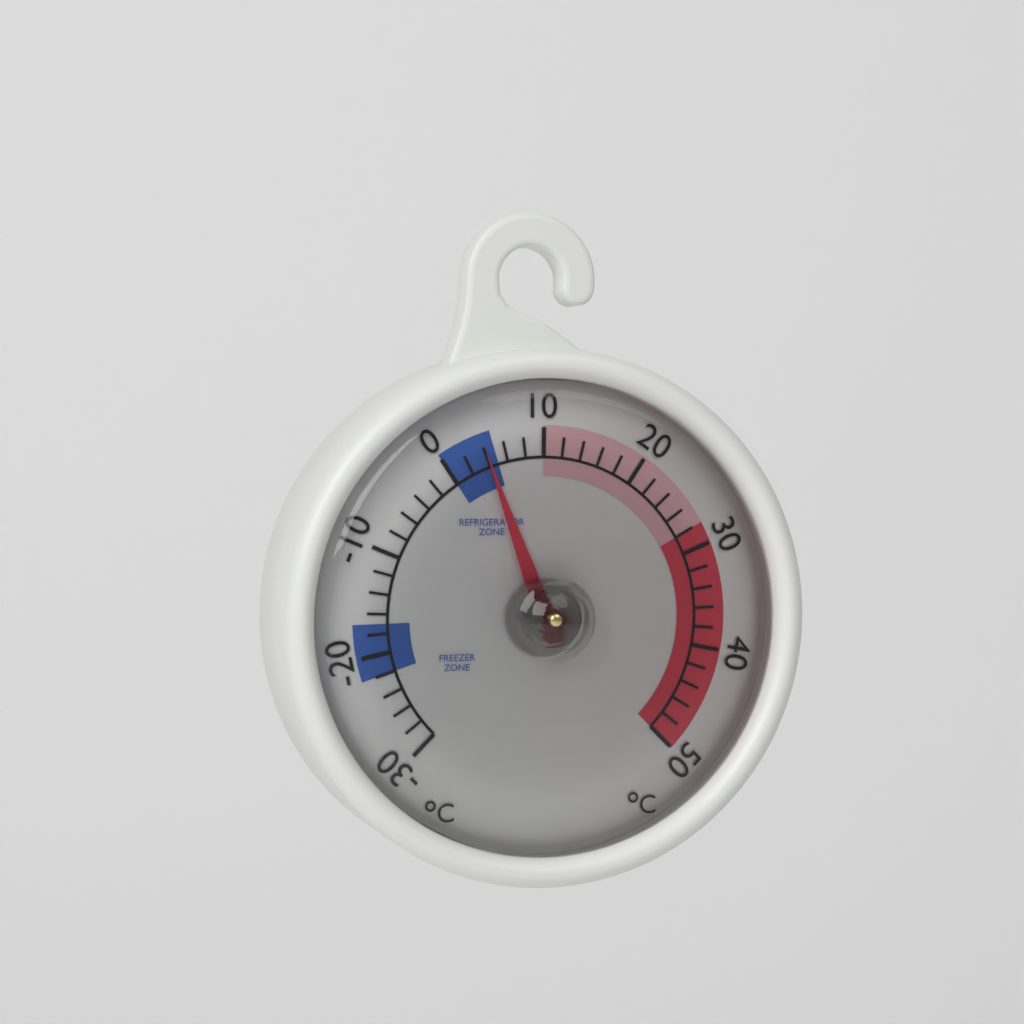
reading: 4 °C
